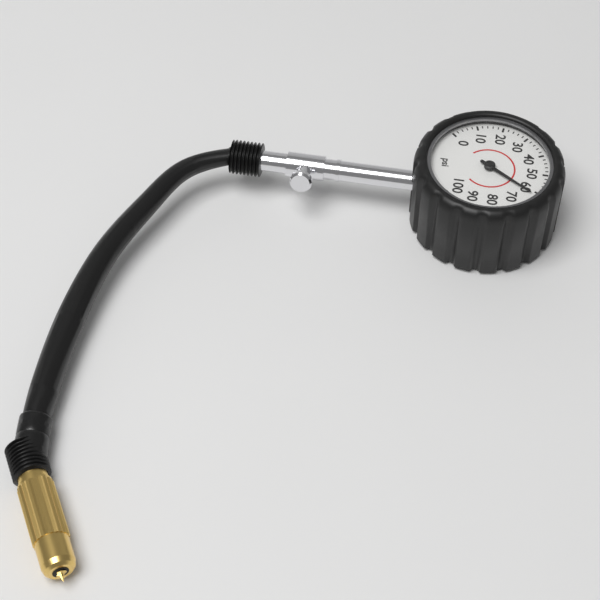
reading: 62 psi
